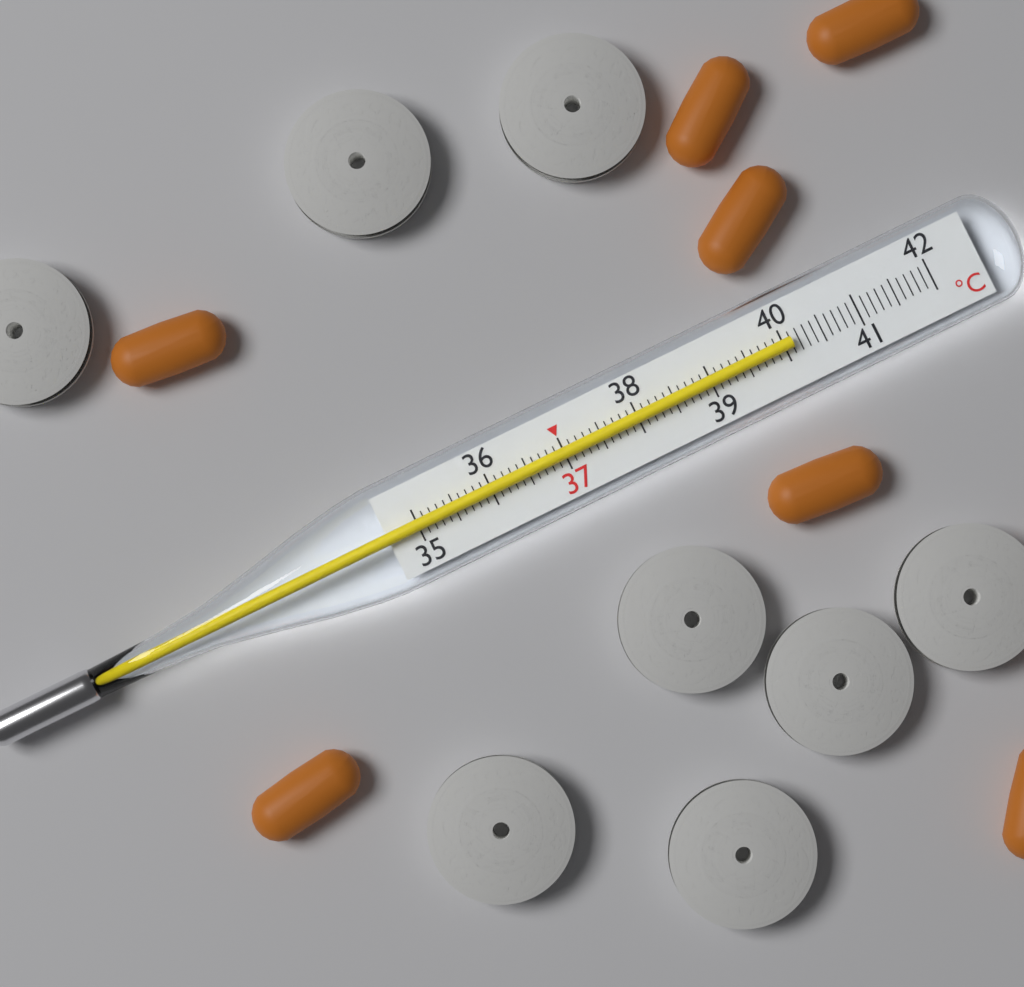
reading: 40.1 °C
